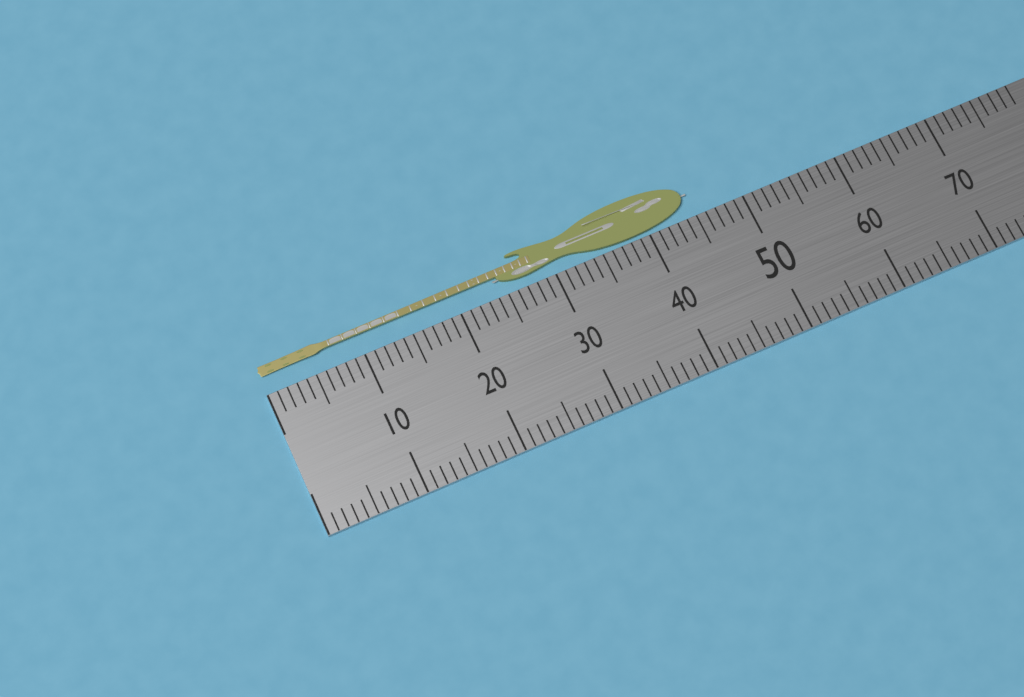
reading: 45 (no unit)
